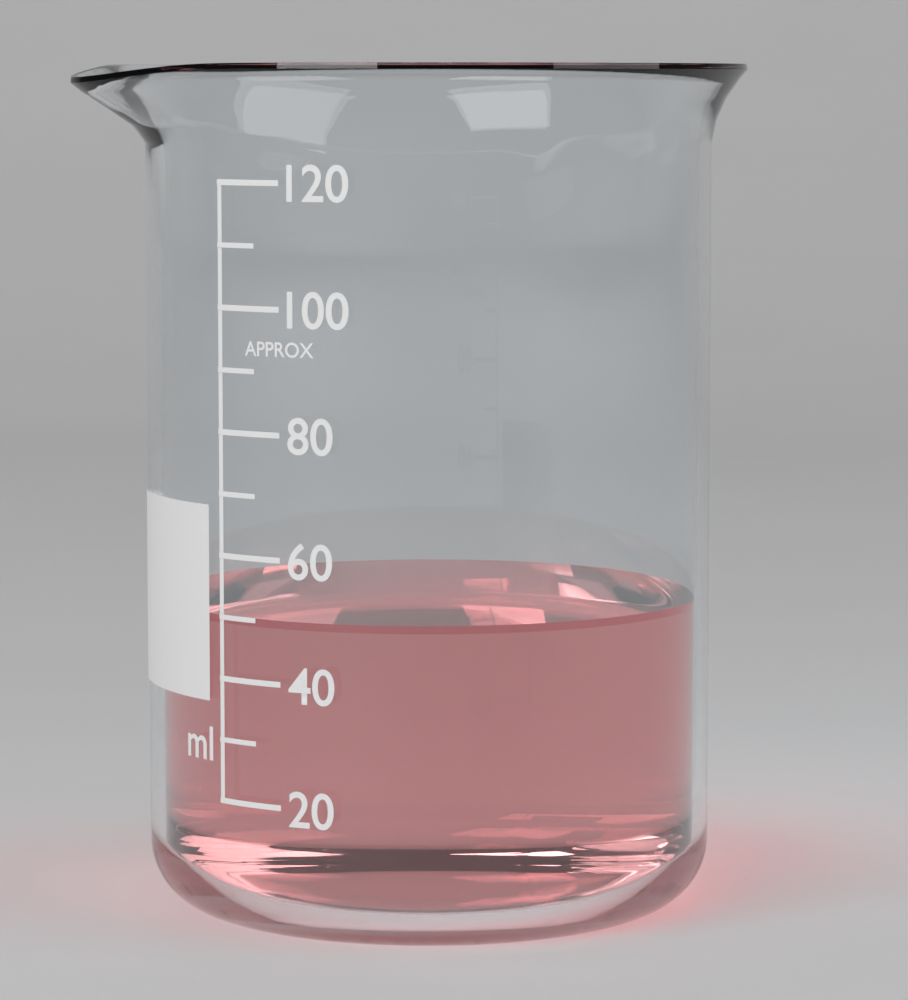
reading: 50 ml
